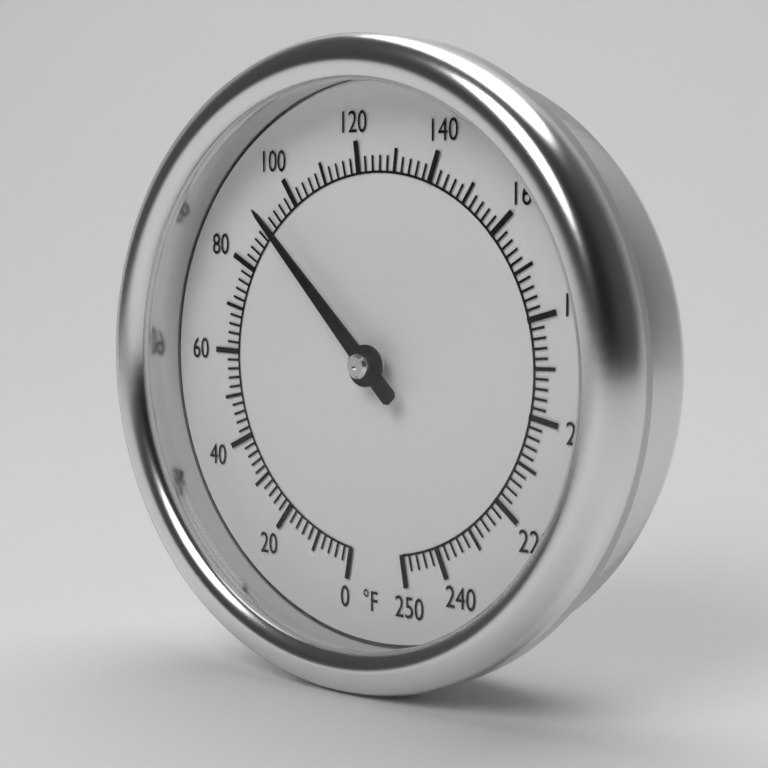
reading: 92 °F
